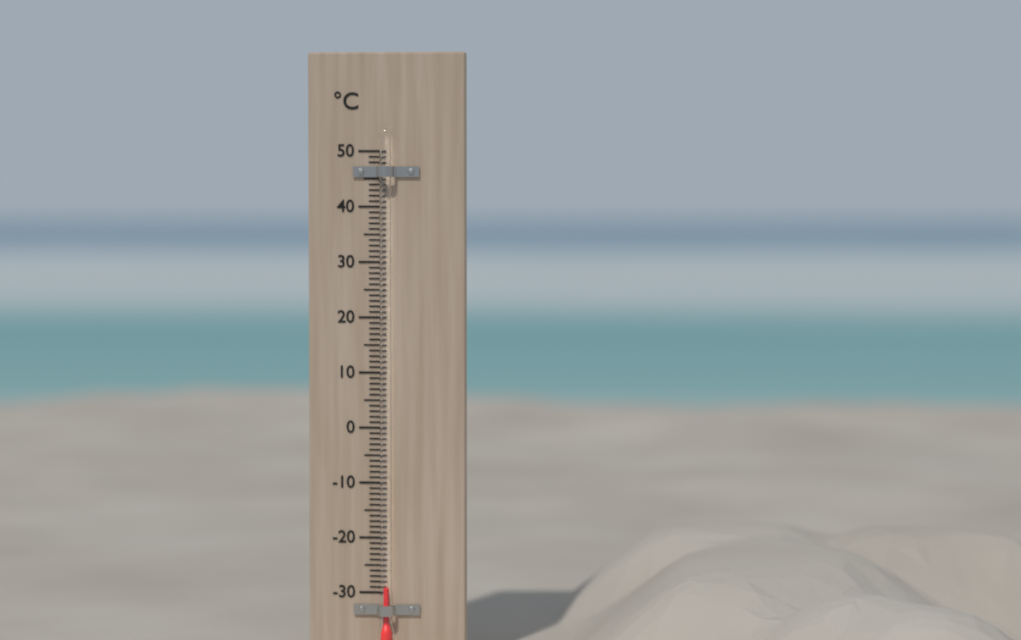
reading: -29 °C
